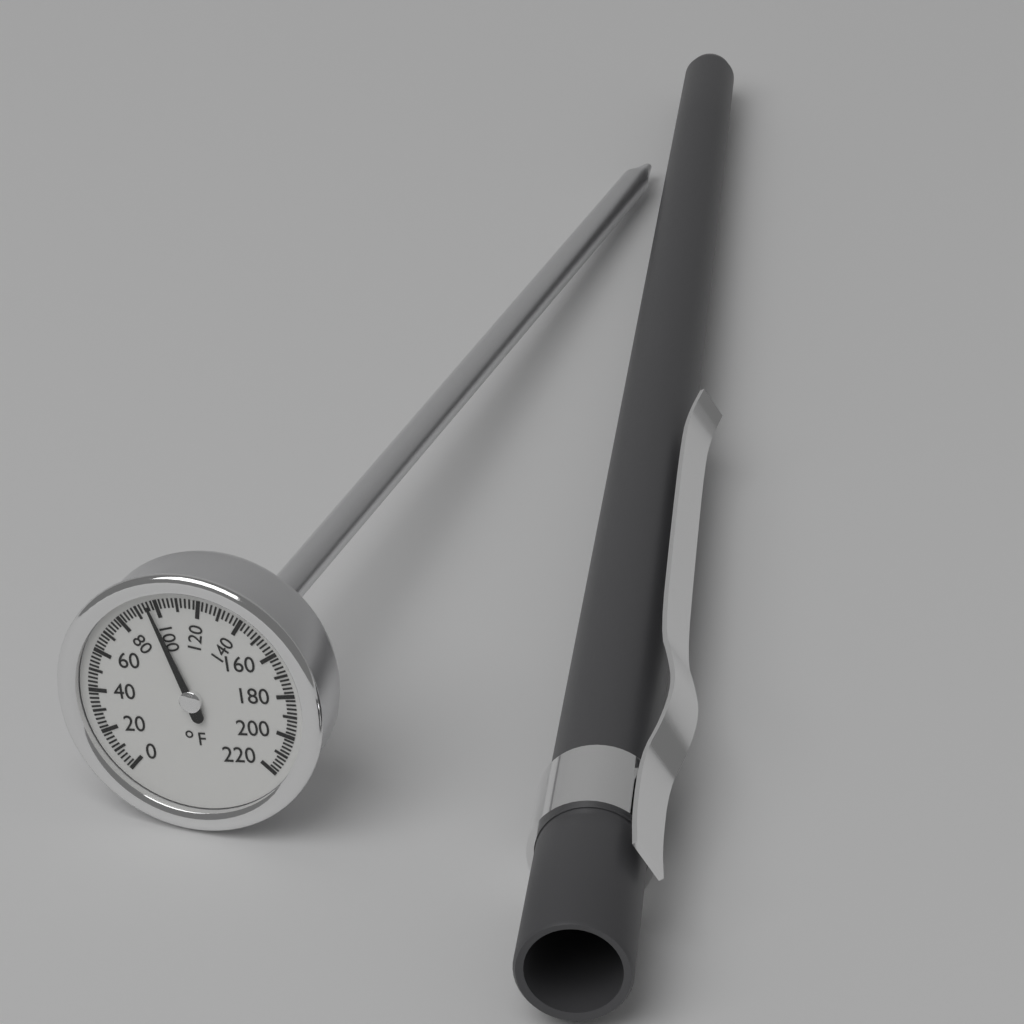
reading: 96 °F
